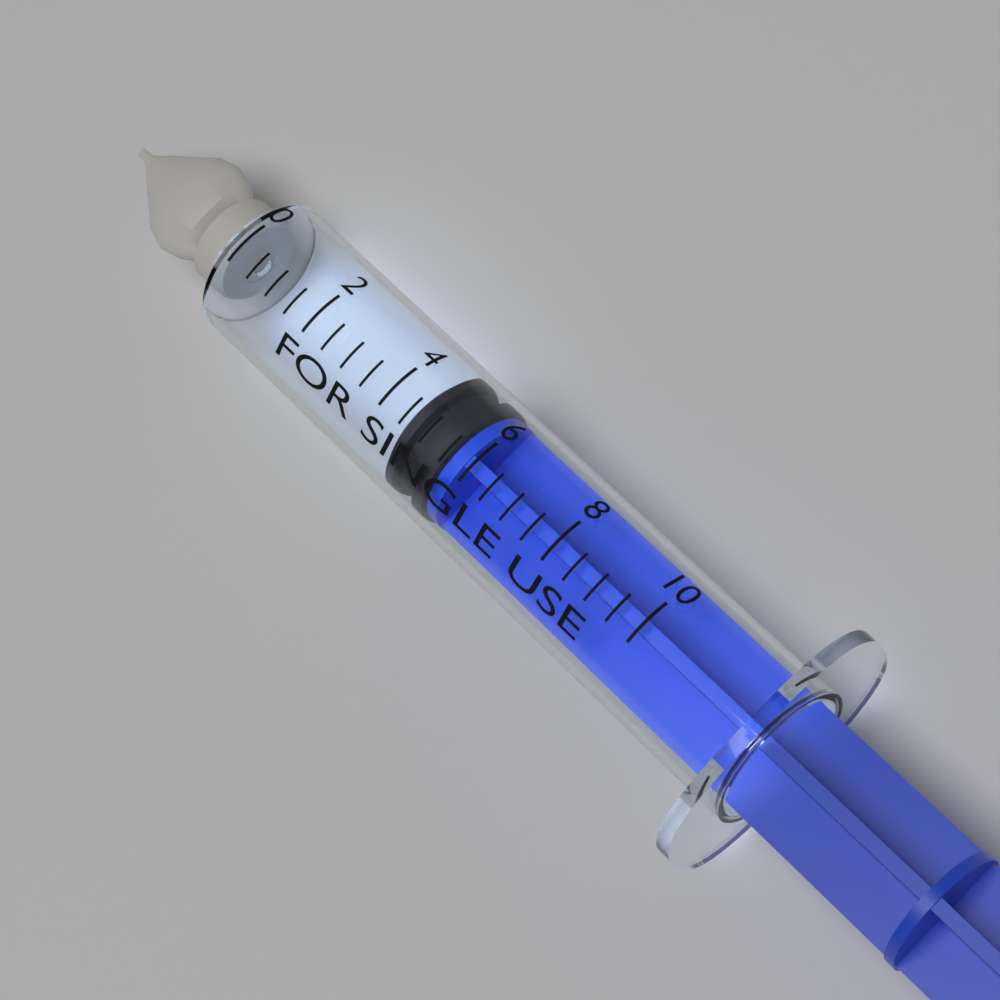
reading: 4.5 (no unit)
